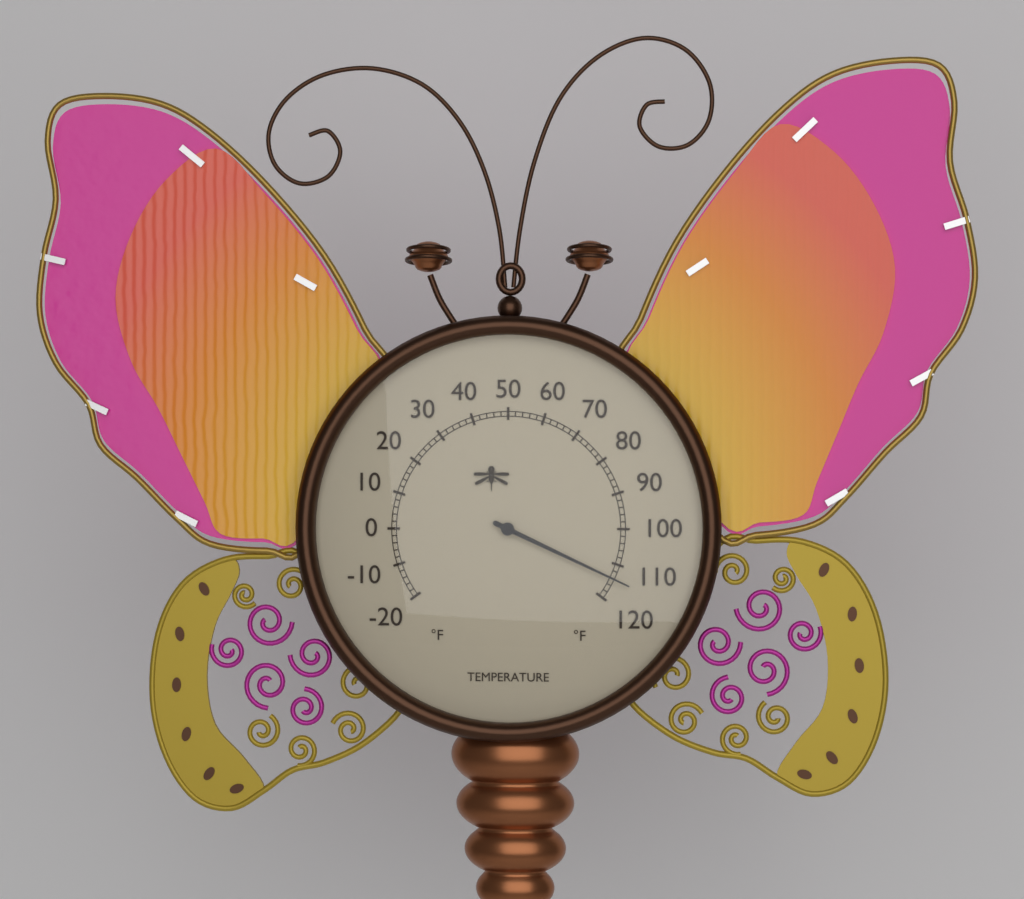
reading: 114 °F
